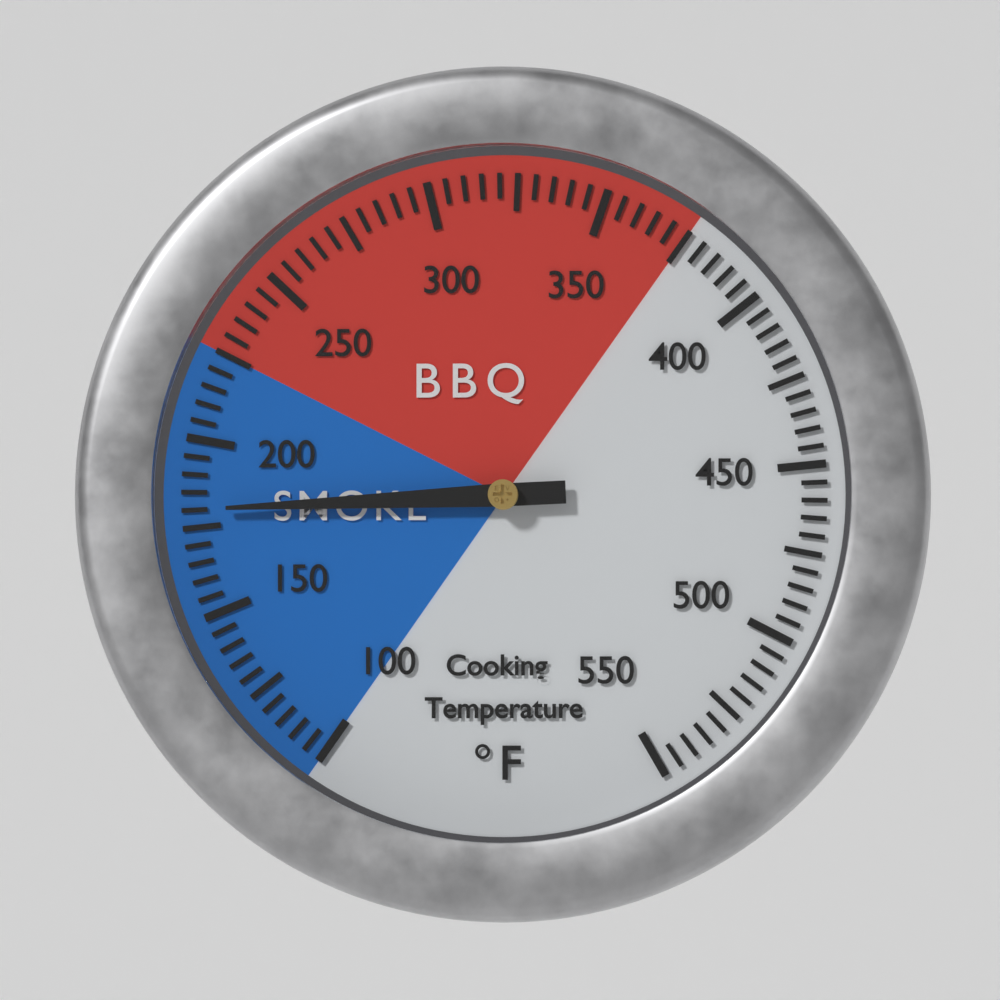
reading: 180 °F
